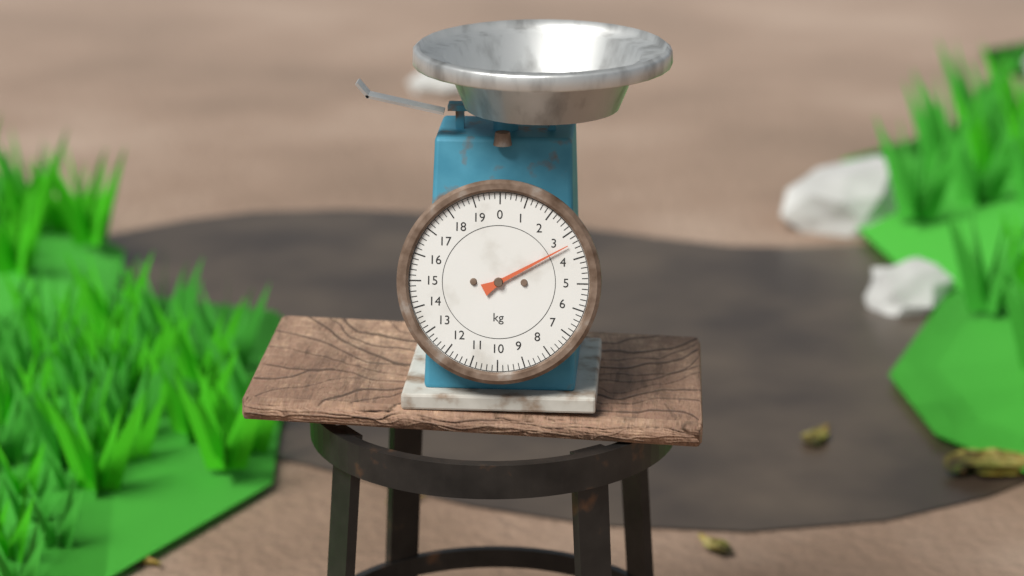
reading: 3.4 kg
